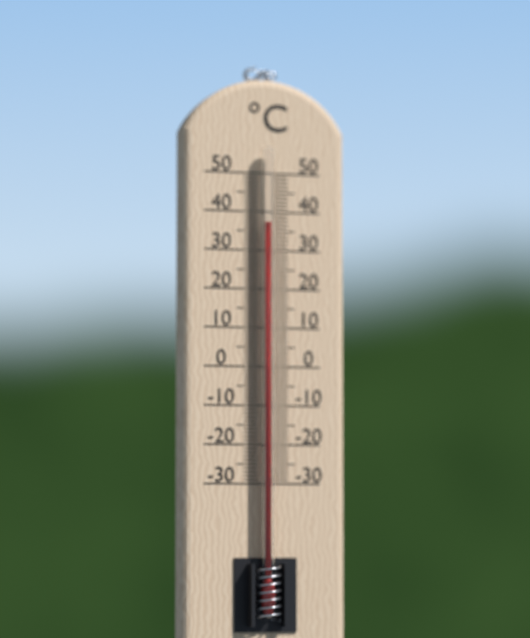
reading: 37 °C
